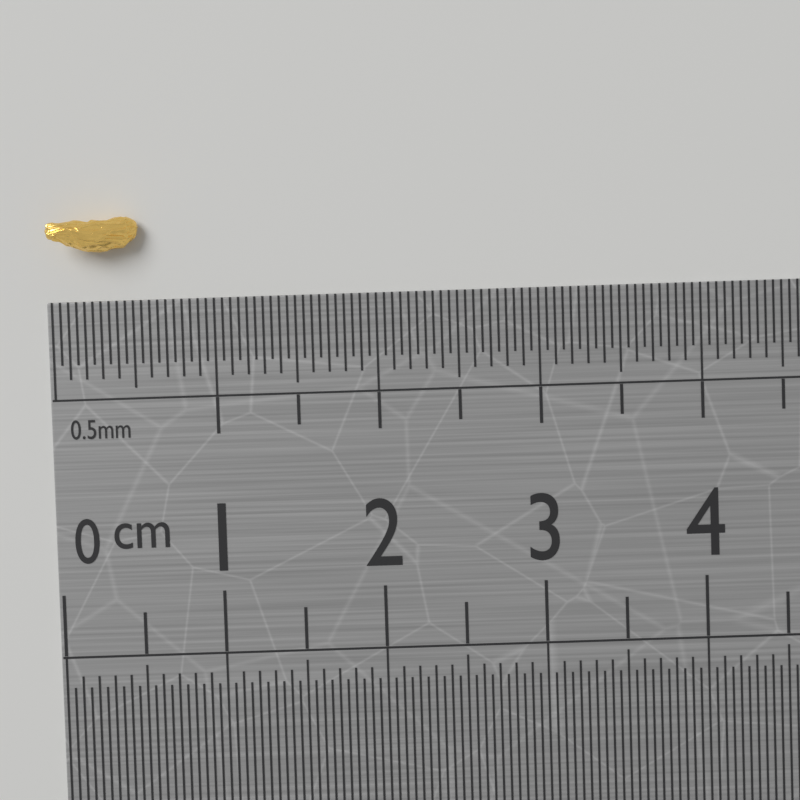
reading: 0.55 cm
